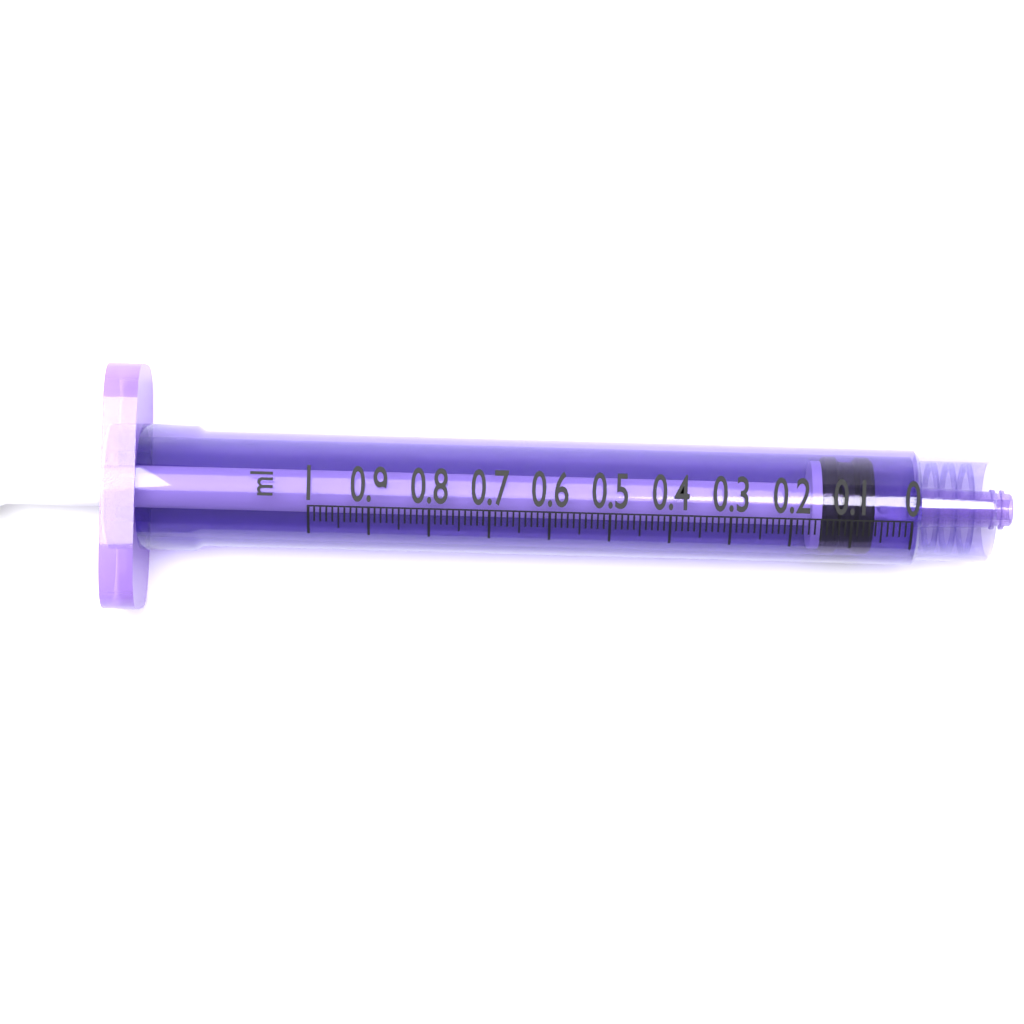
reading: 0.06 ml
